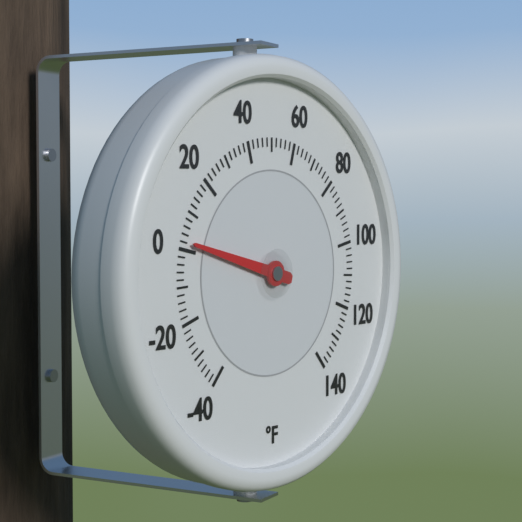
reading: 2 °F
